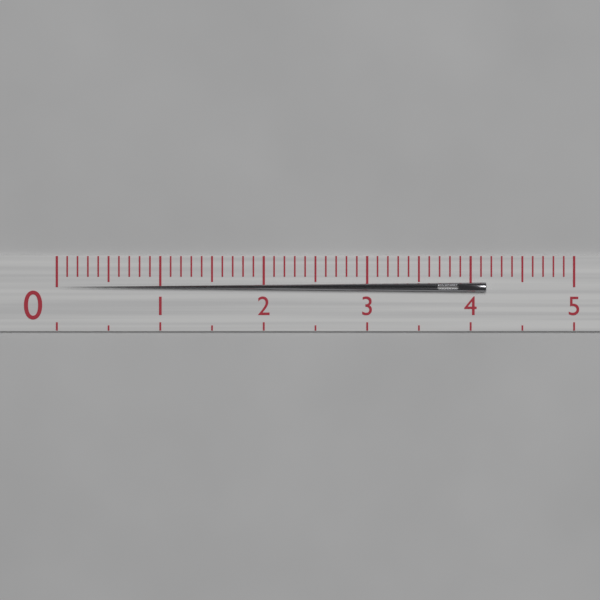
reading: 4.15 (no unit)
